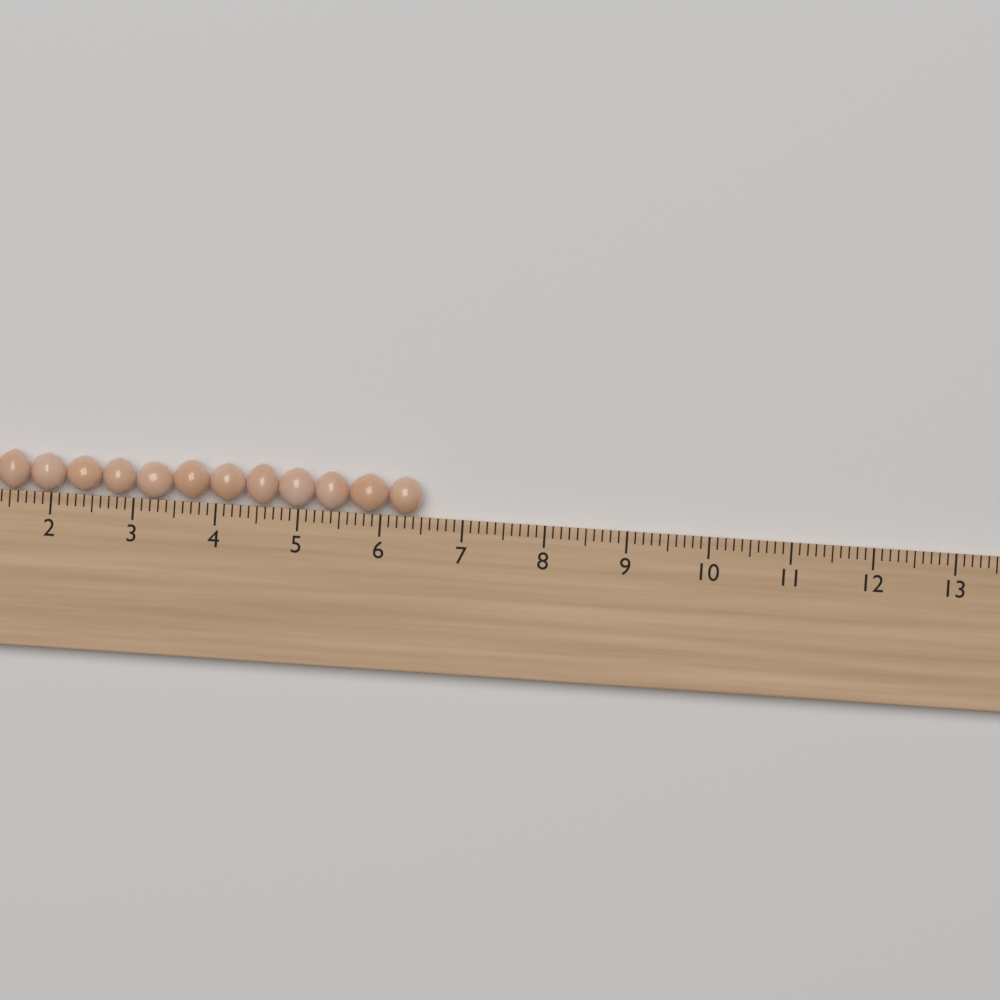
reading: 6.5 cm
